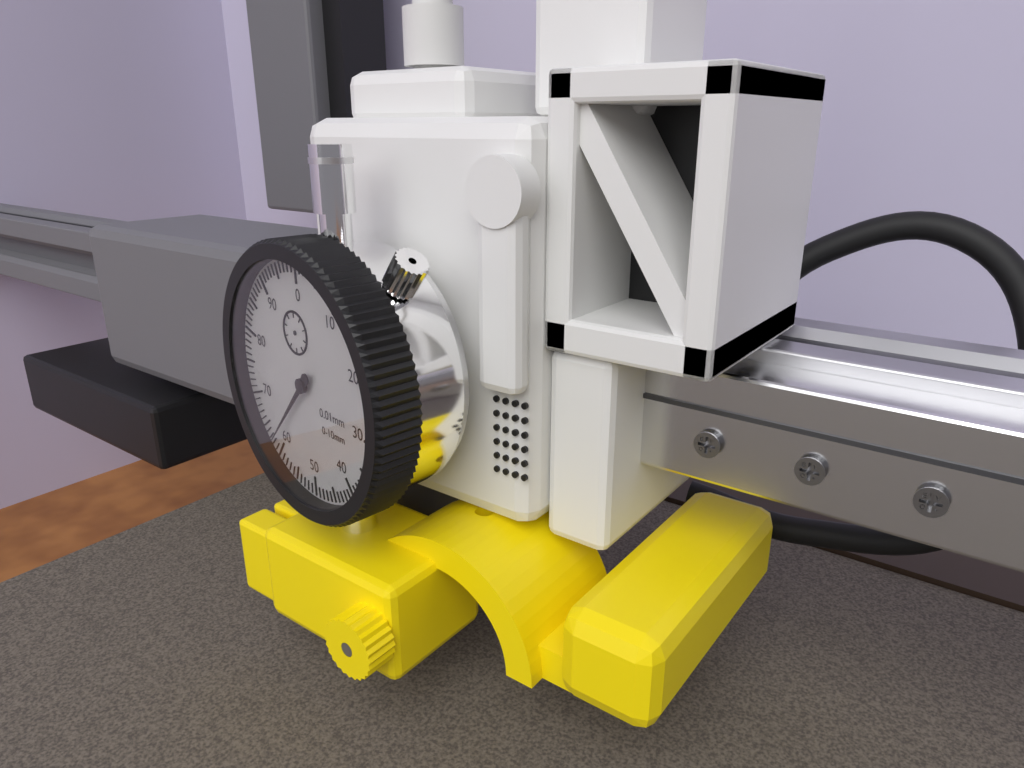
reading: 62 0.01mm
